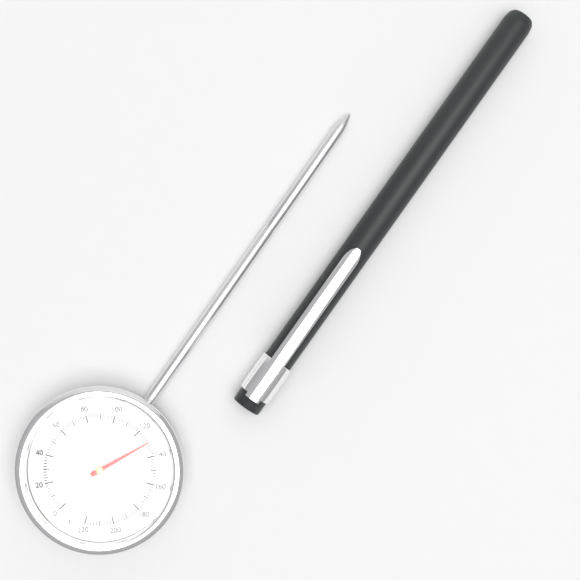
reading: 130 °F
